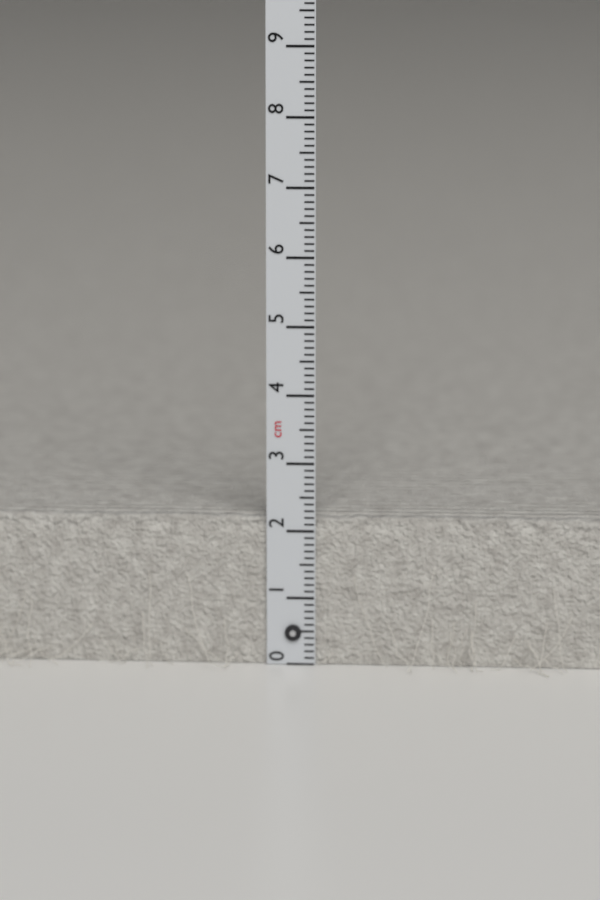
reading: 2.2 cm
